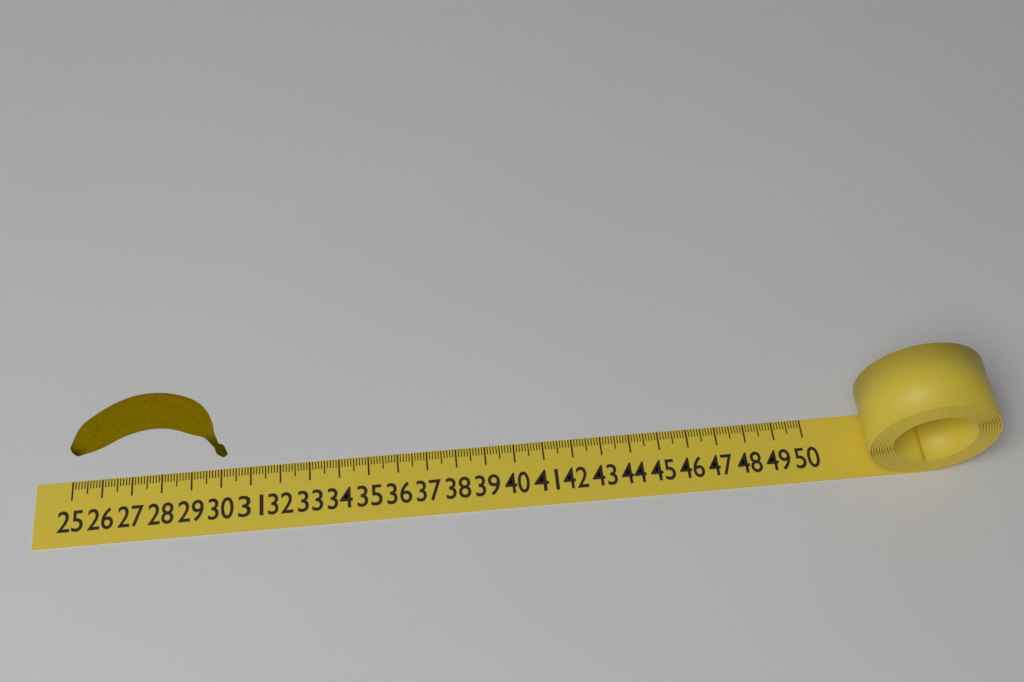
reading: 30.3 (no unit)
